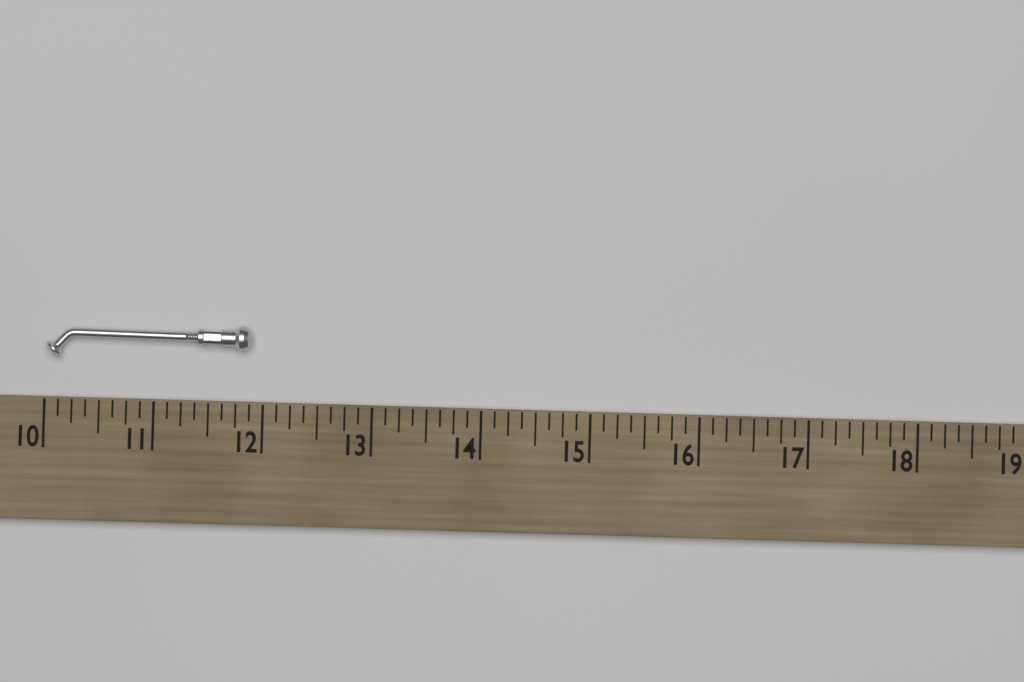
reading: 11.875 (no unit)
